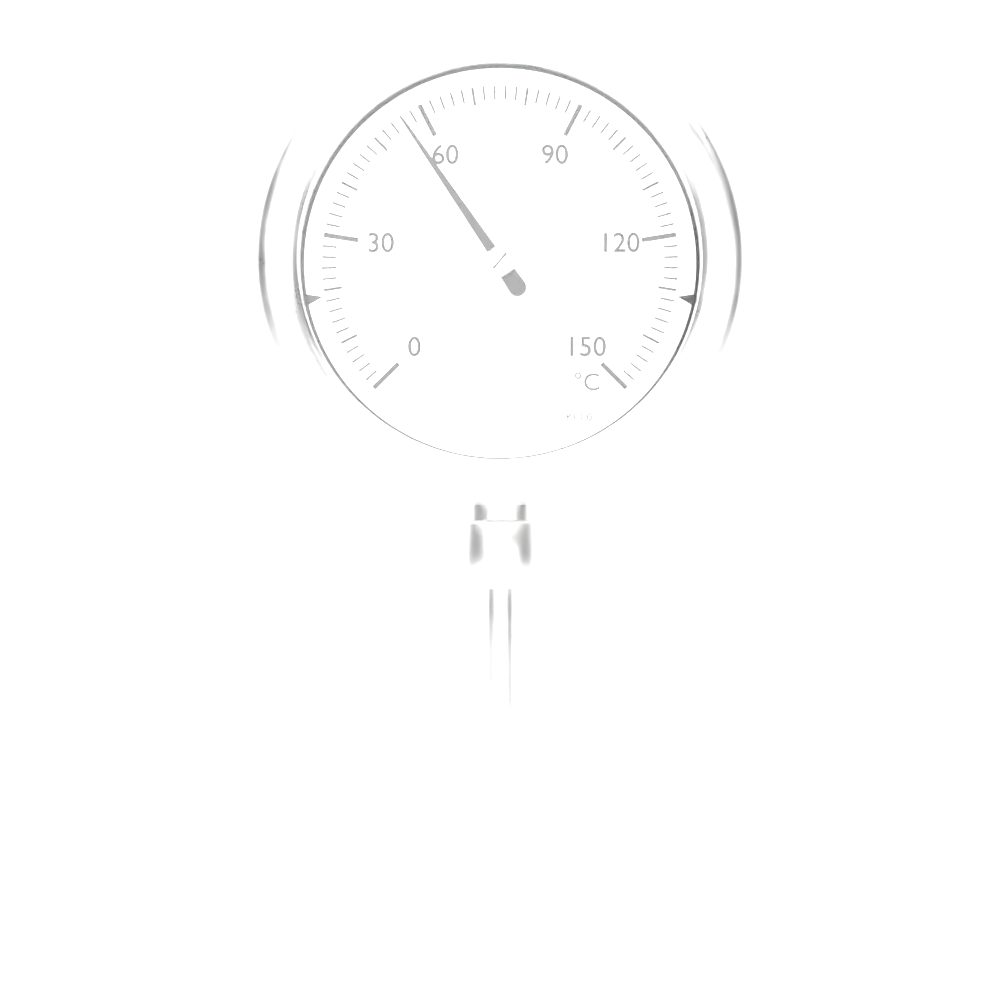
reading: 56 °C
